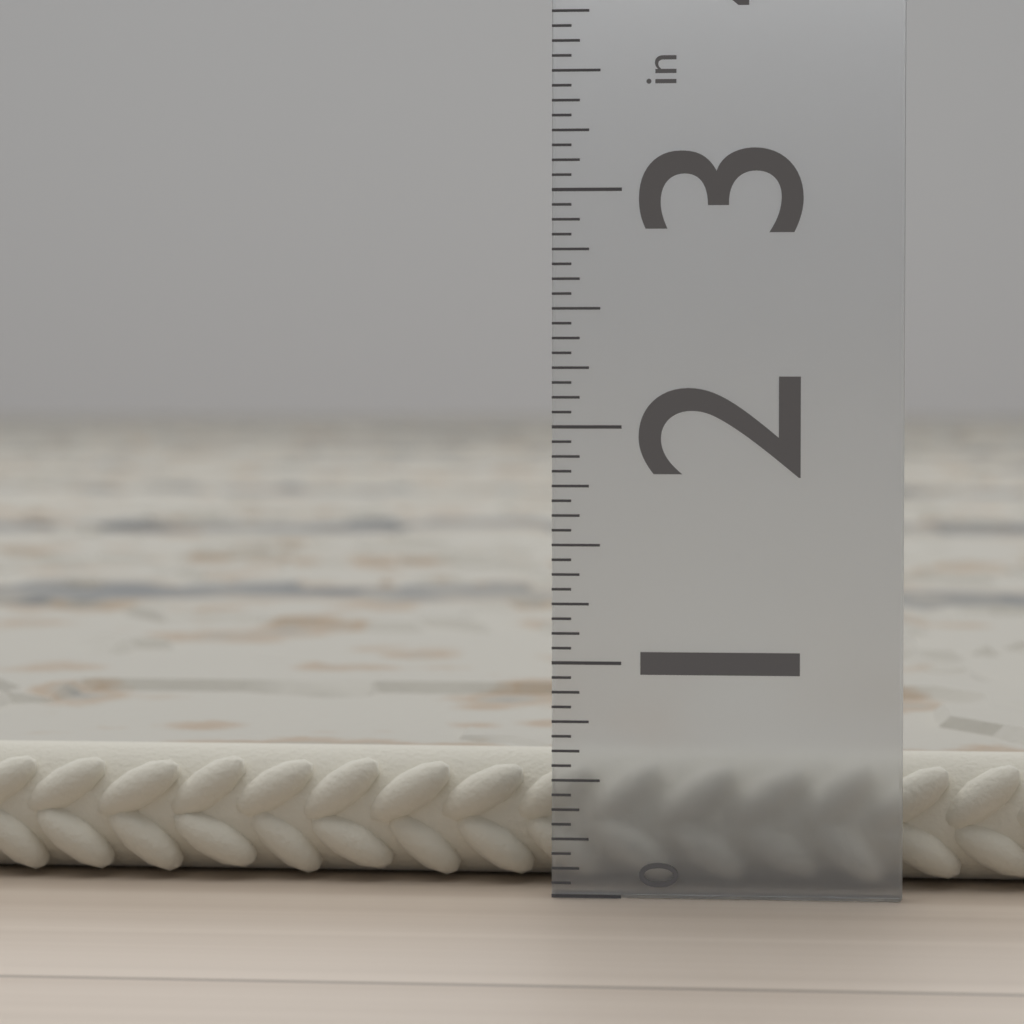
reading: 0.5625 in
